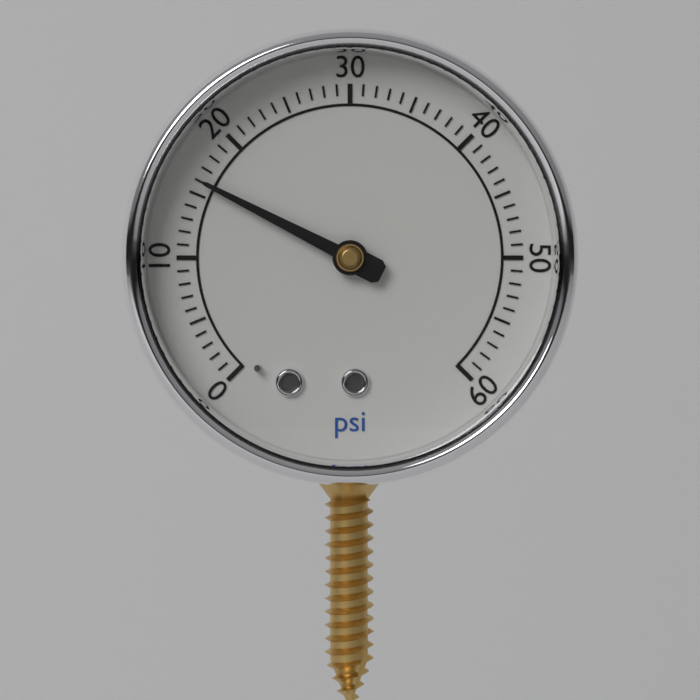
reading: 16 psi
